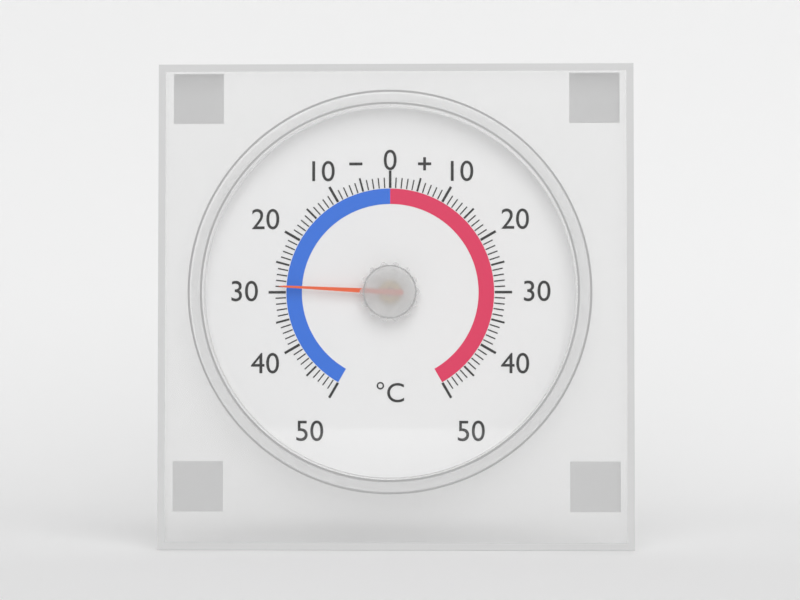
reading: -29 °C
